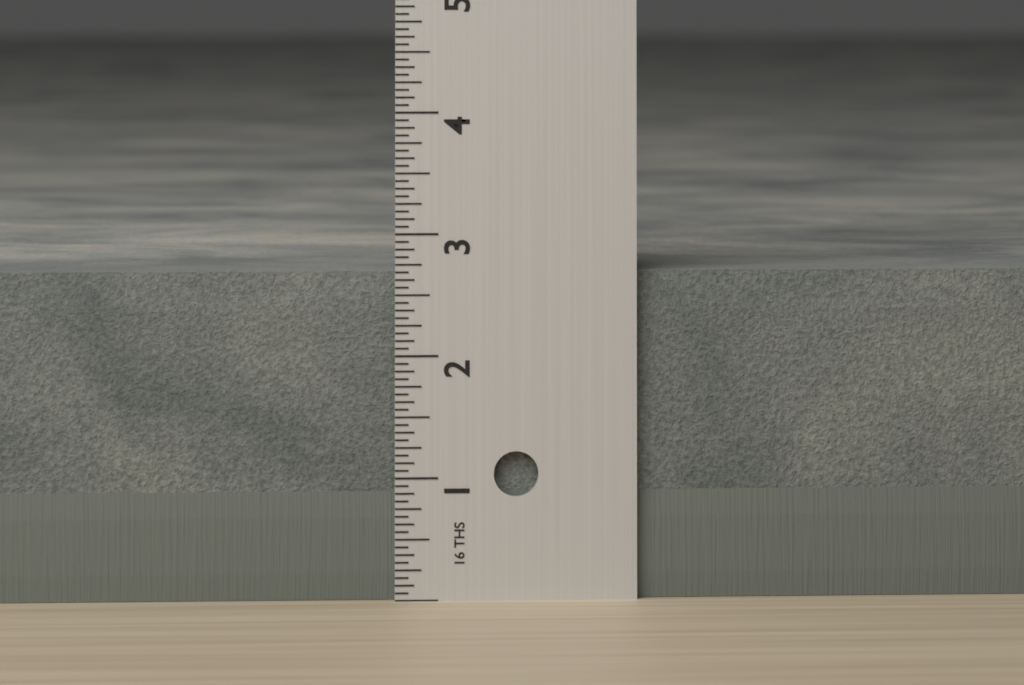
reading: 2.6875 in
